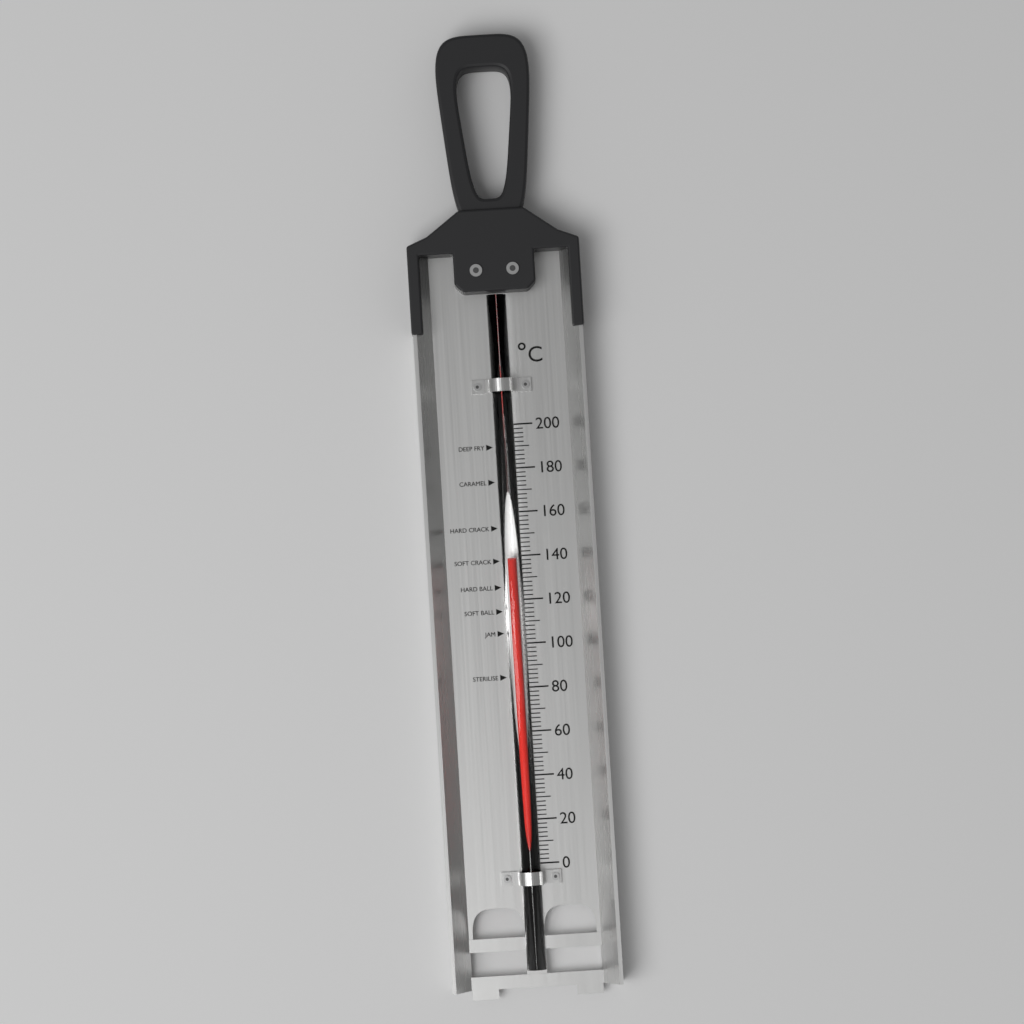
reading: 138 °C
